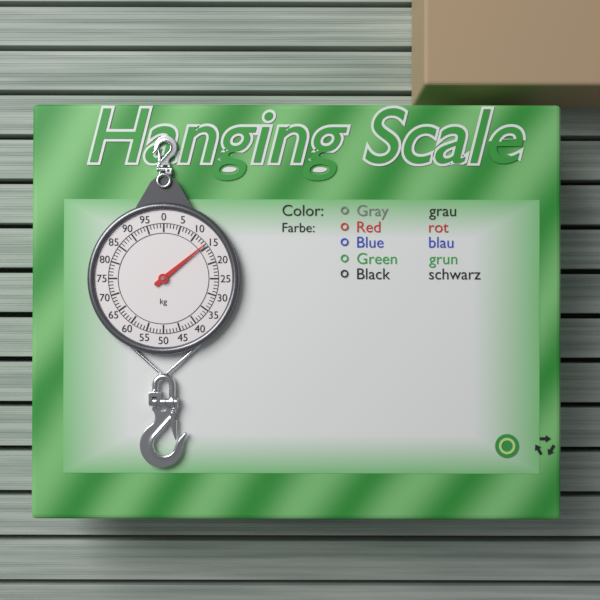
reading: 14 kg
